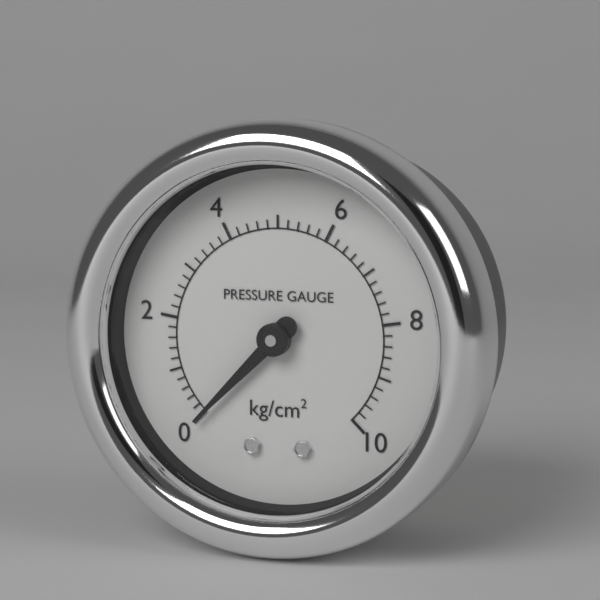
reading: 0.0 kg/cm²
